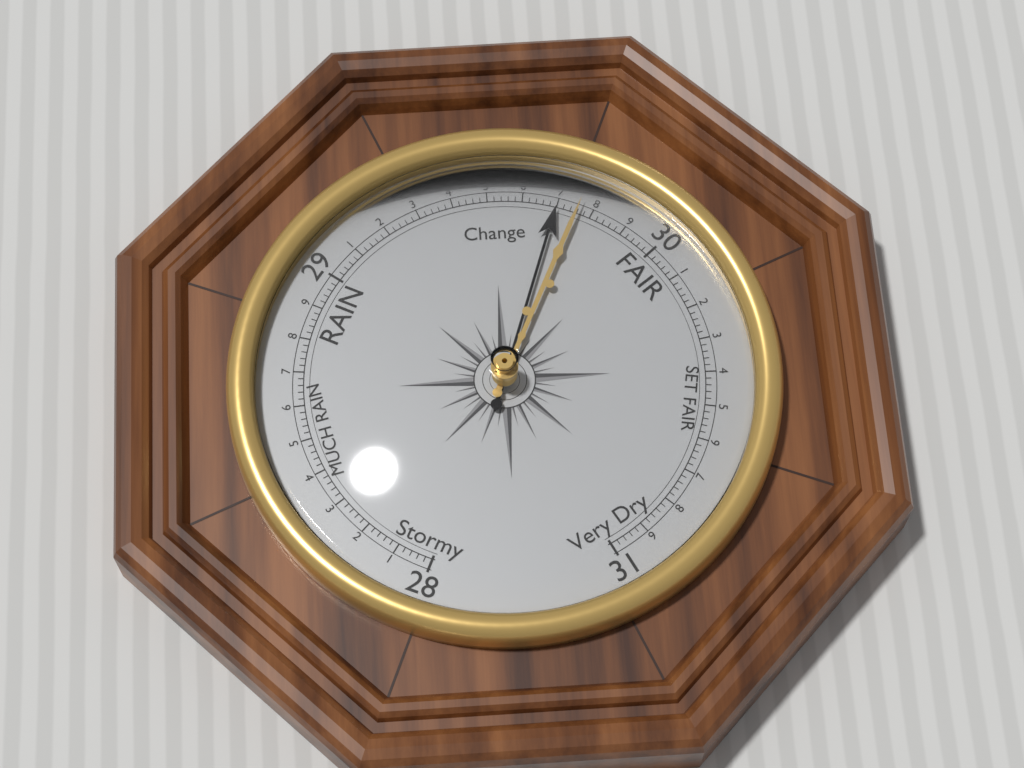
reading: 29.70 (no unit)
